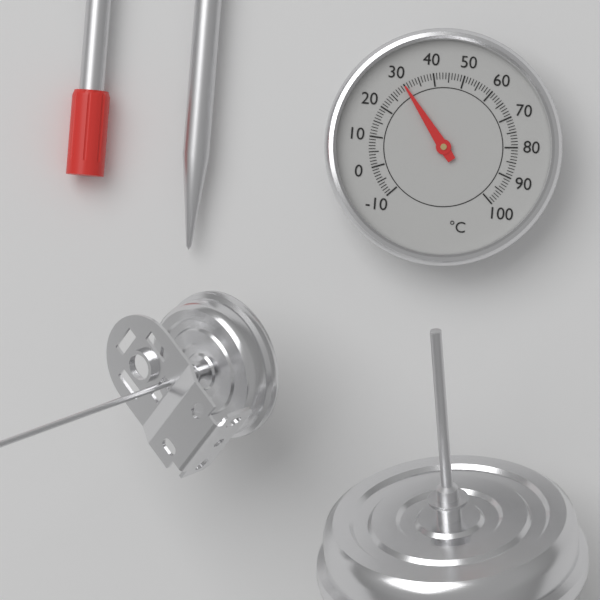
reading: 30 °C
